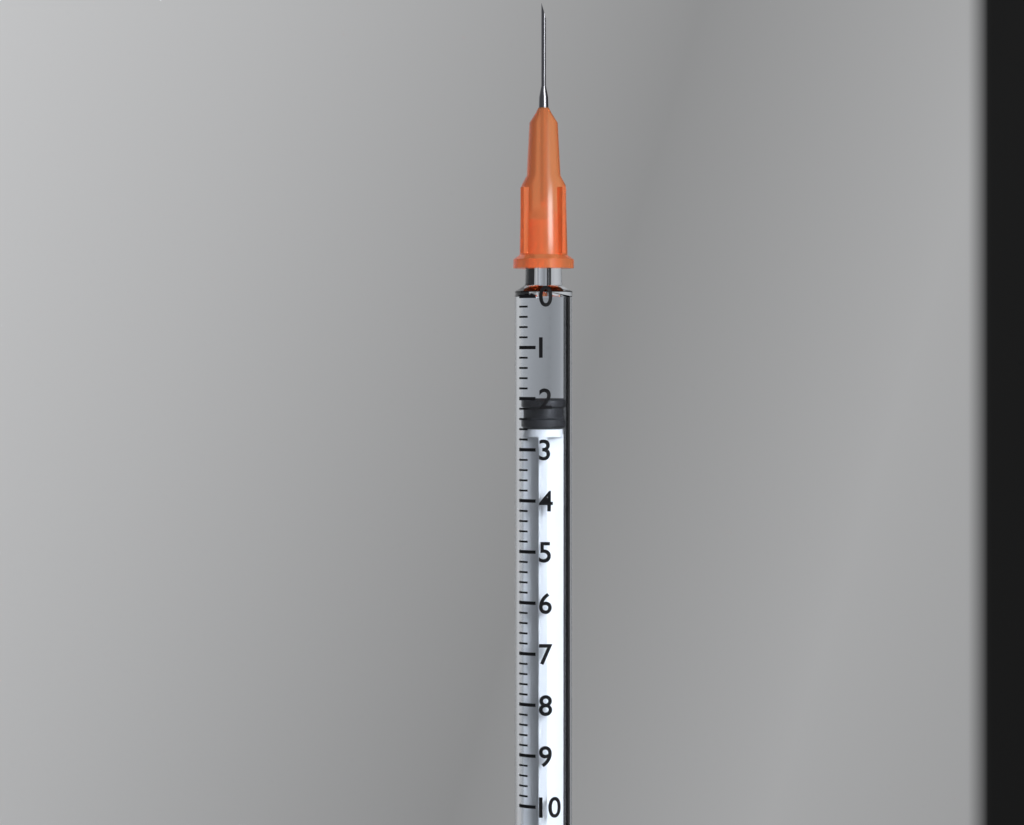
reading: 2.0 (no unit)
